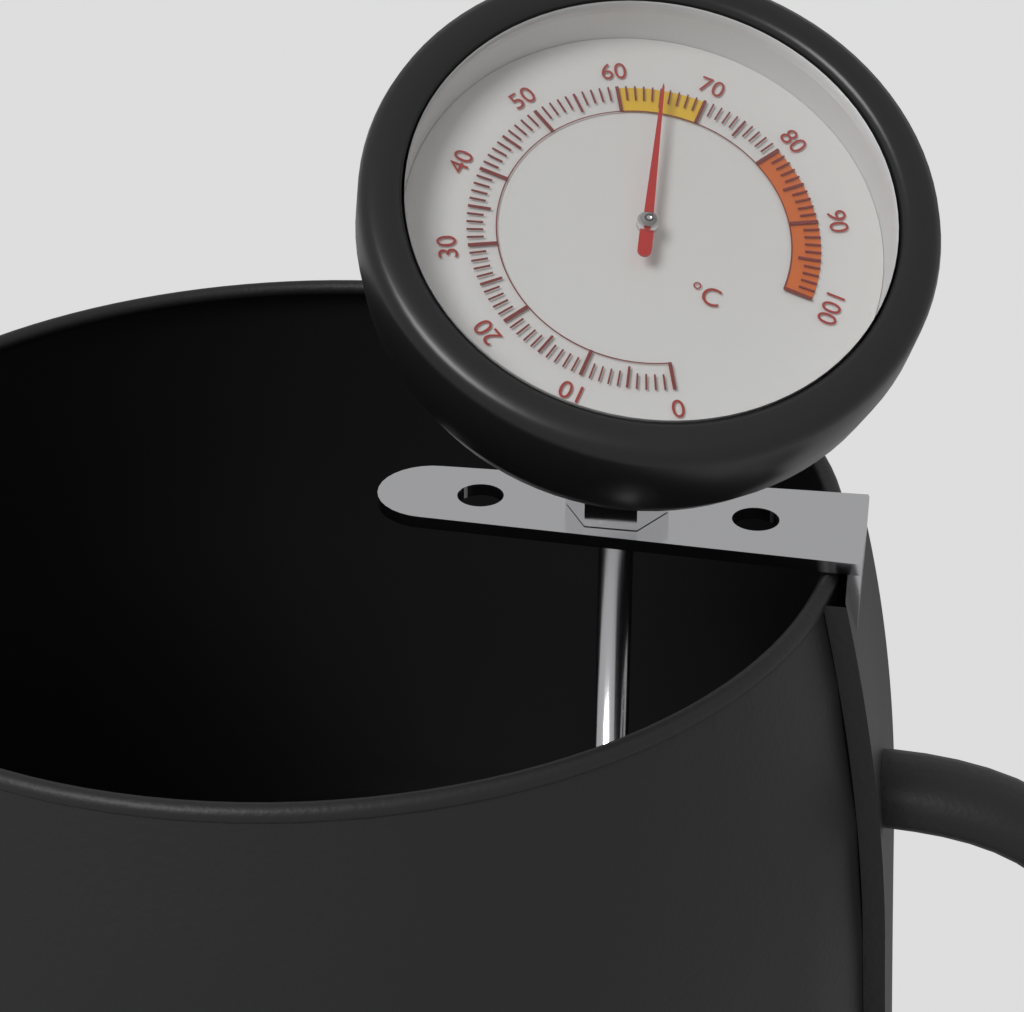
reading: 65 °C
